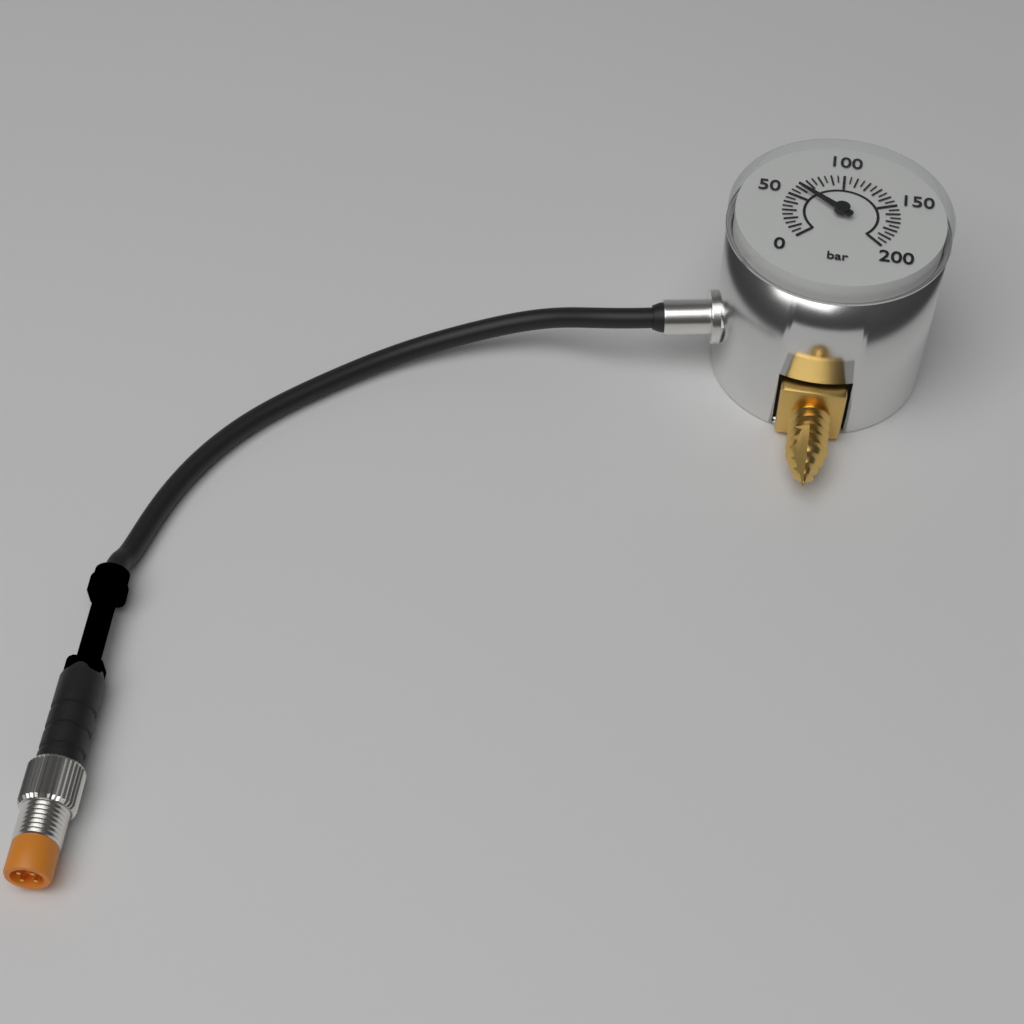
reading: 60 bar
